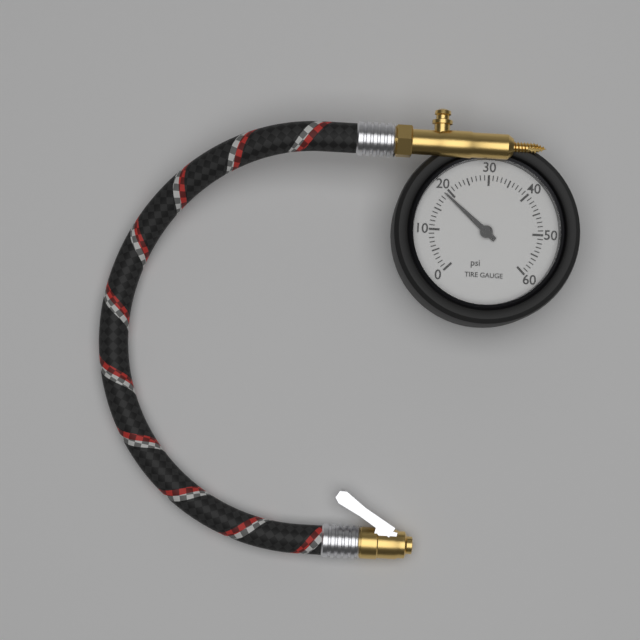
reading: 19 psi
